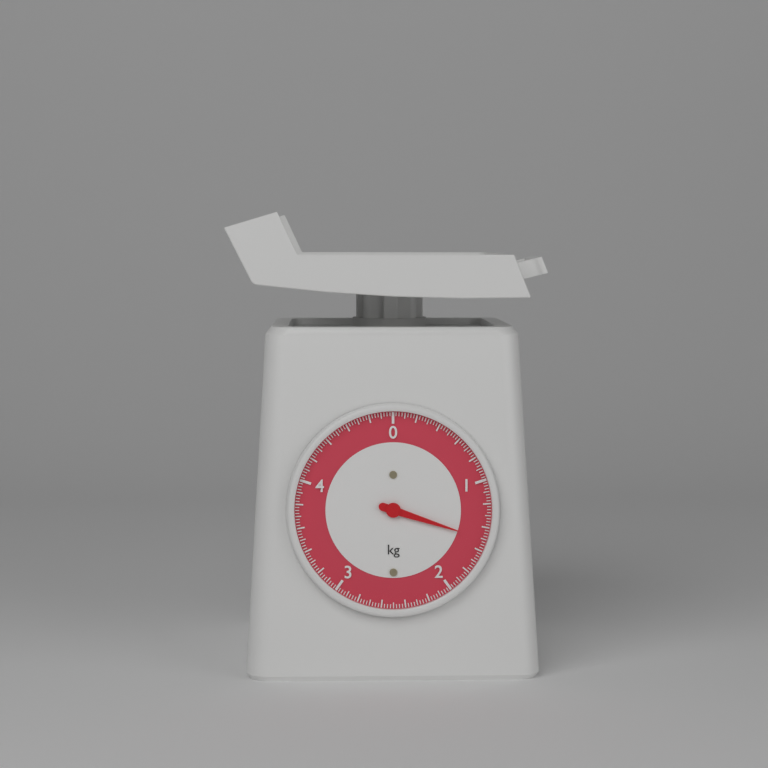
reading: 1.500 kg
